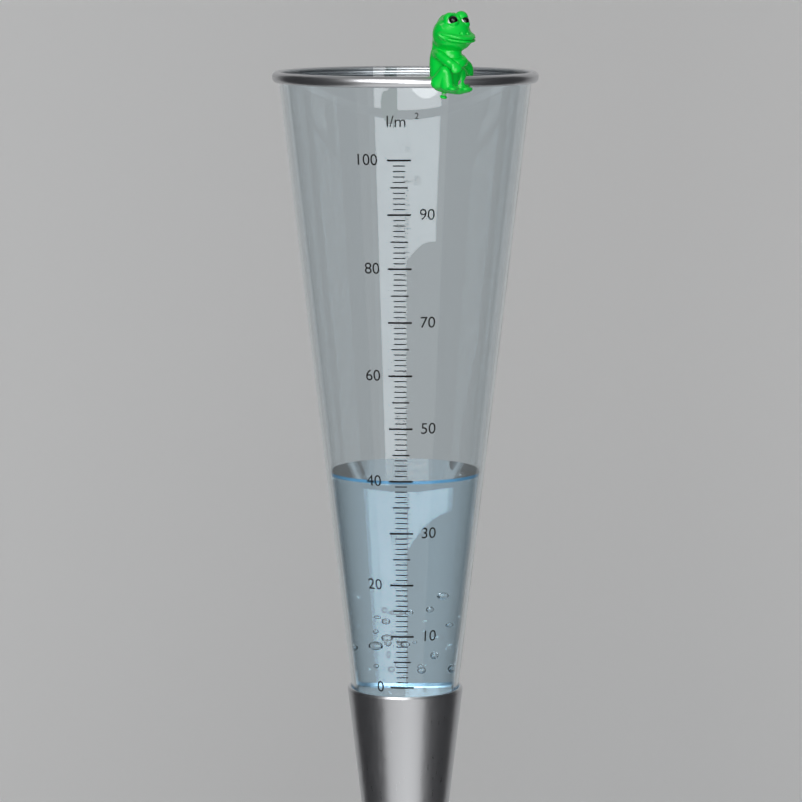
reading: 40 l/m²
